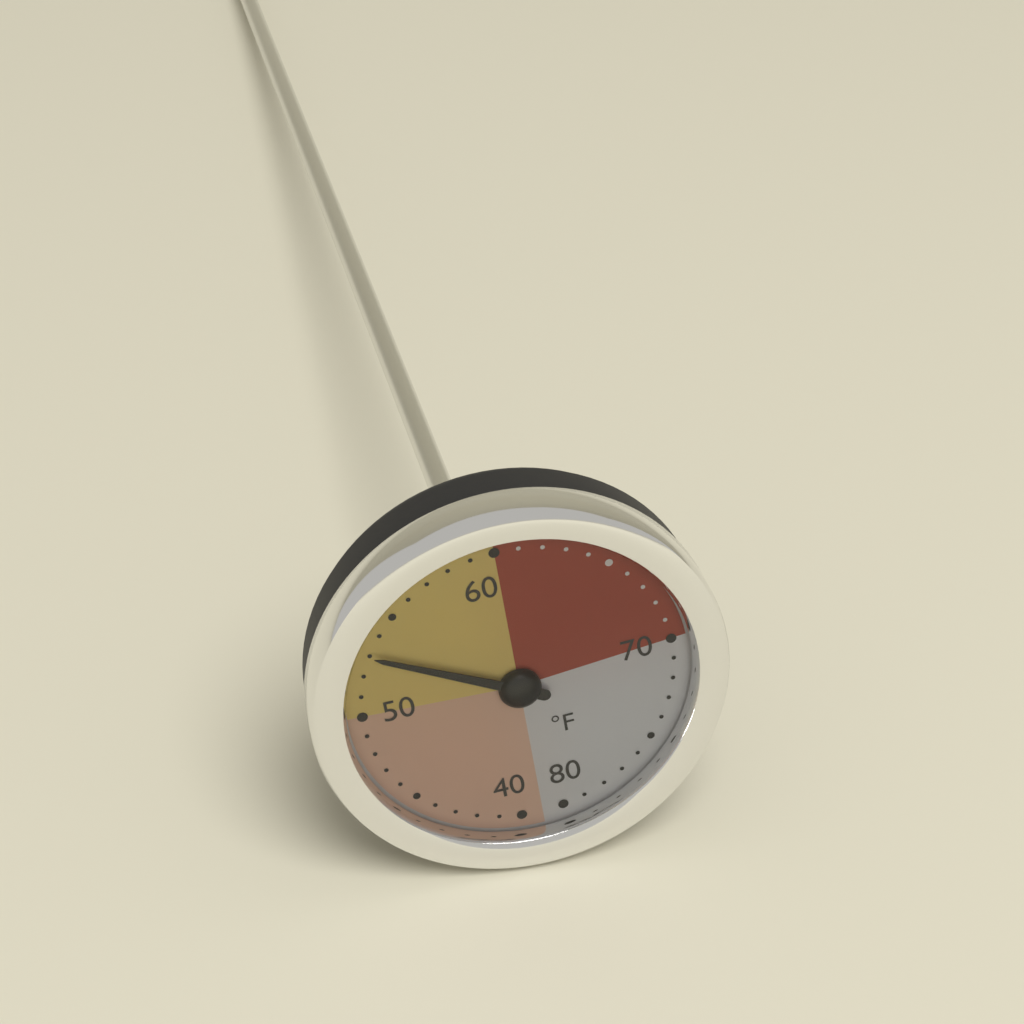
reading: 53 °F
